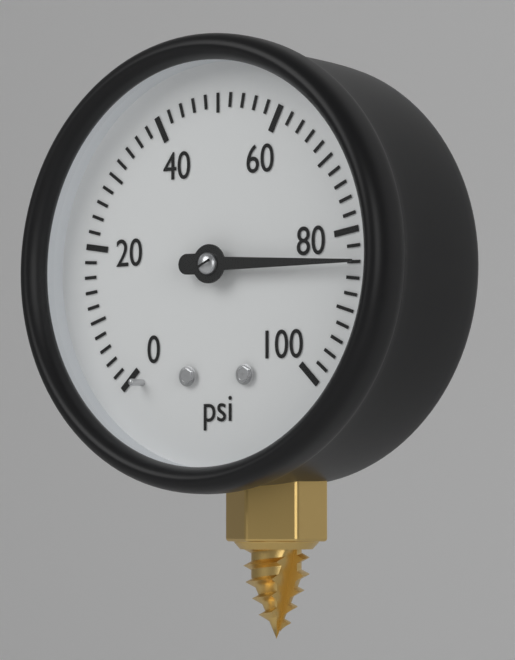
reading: 84 psi
